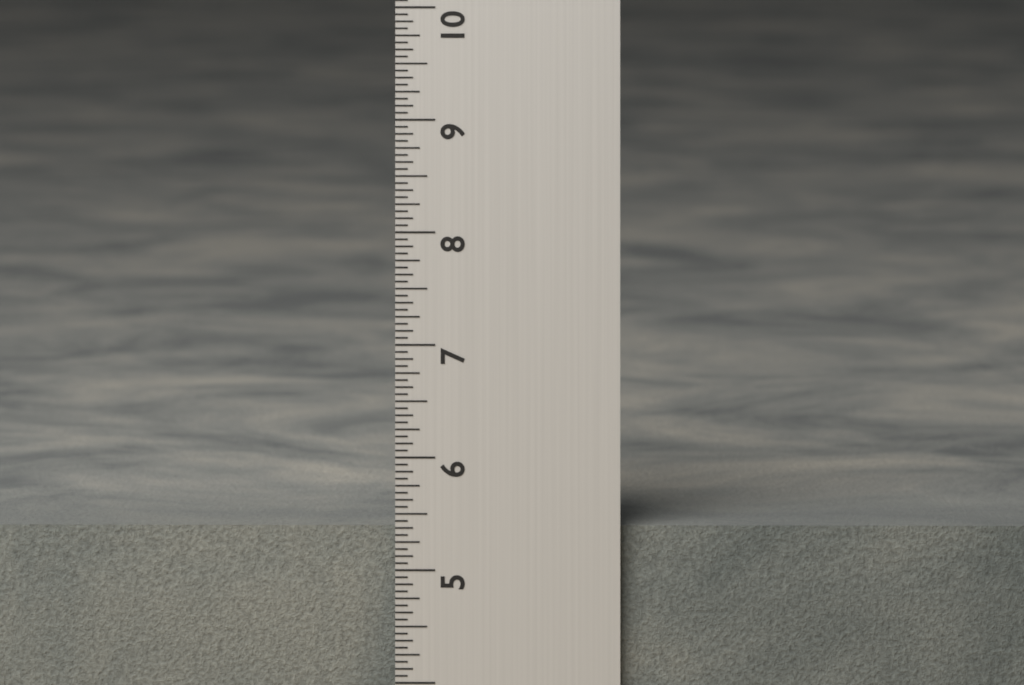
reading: 5.3750 in
